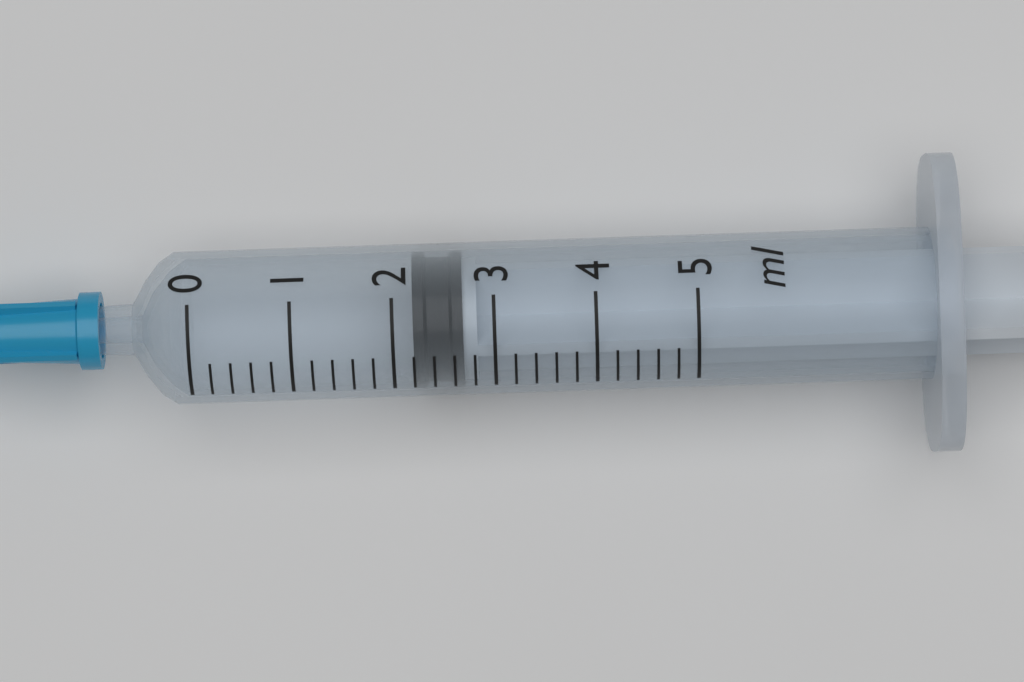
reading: 2.2 ml
